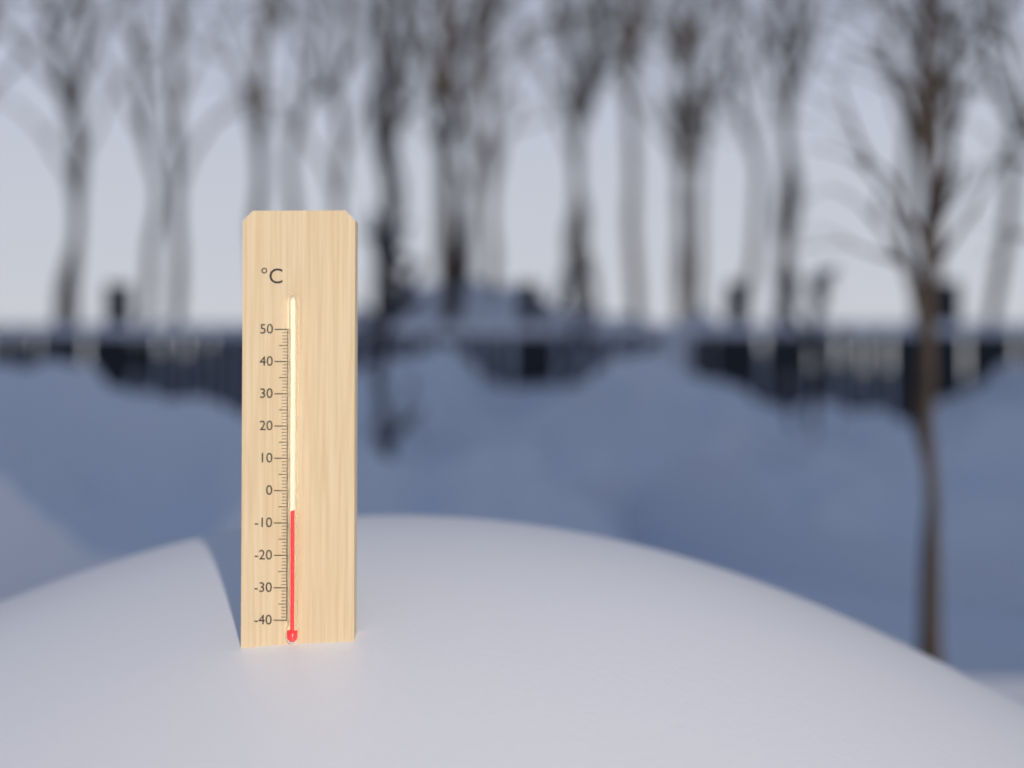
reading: -6 °C
